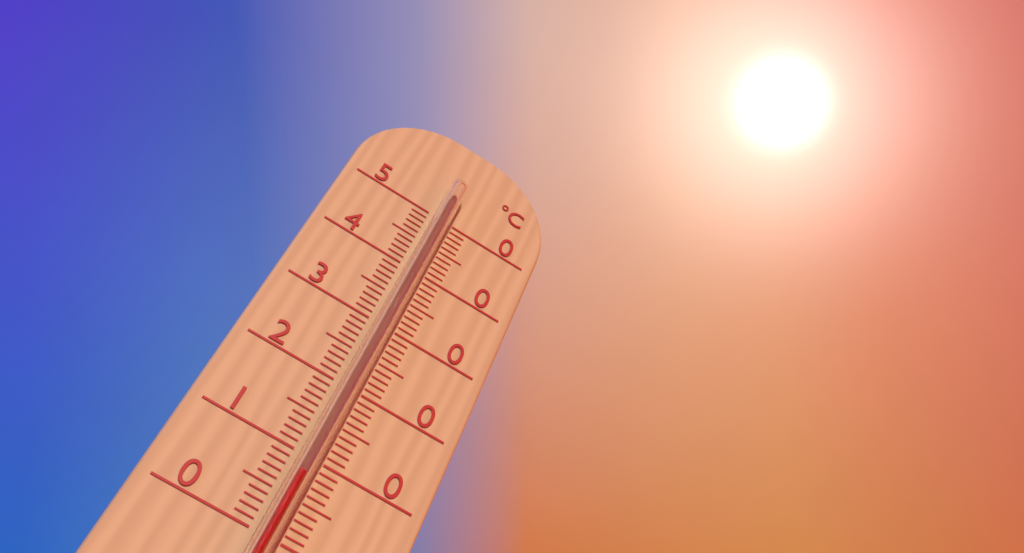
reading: 7 °C
